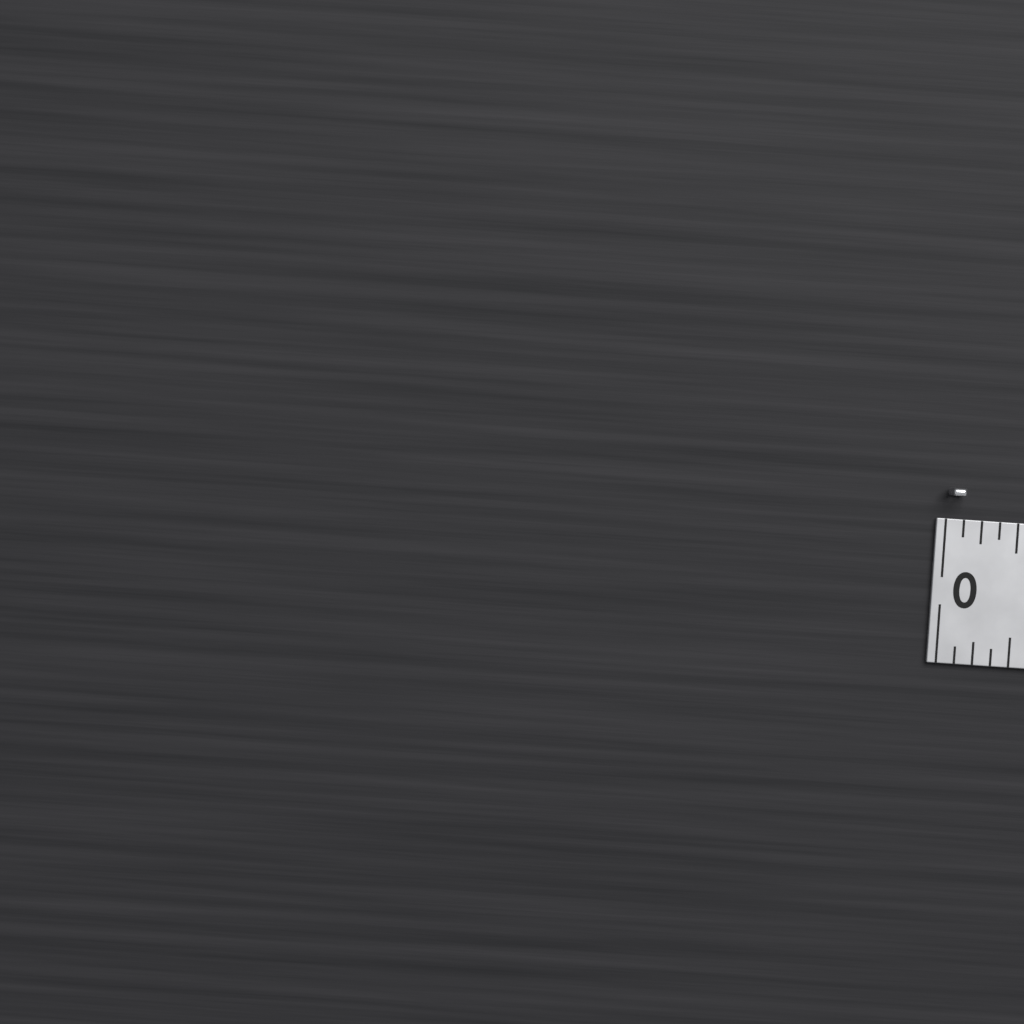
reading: 0.0625 in
